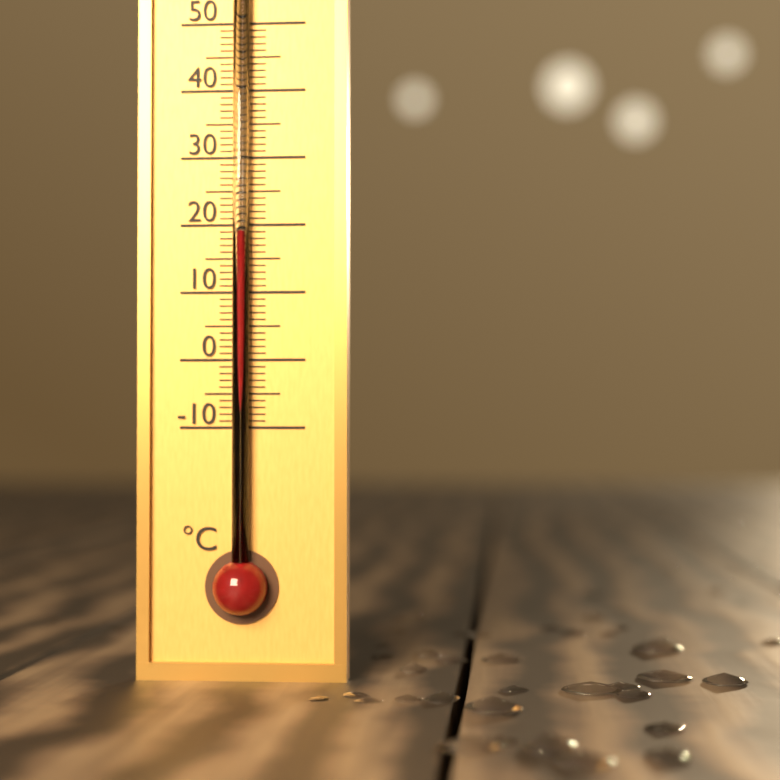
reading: 19 °C
